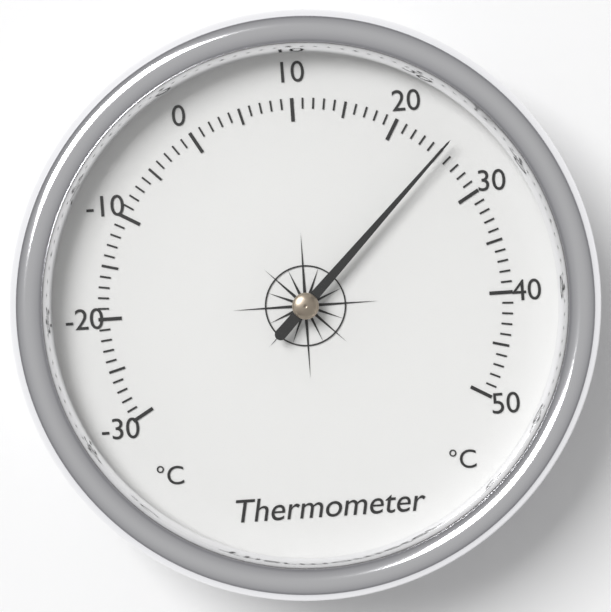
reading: 25 °C
